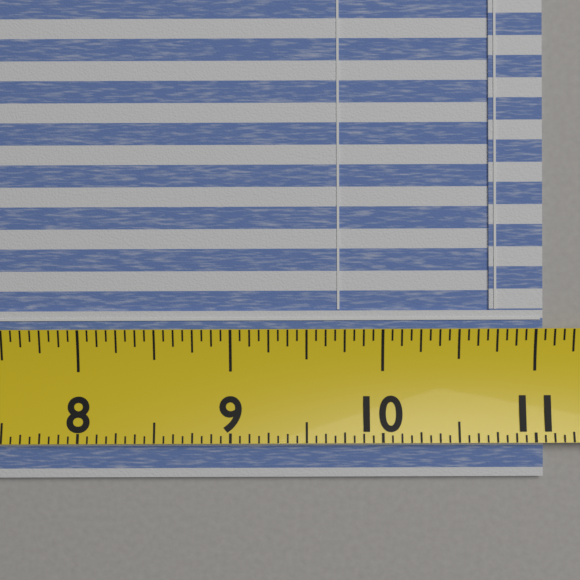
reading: 11.0625 (no unit)
